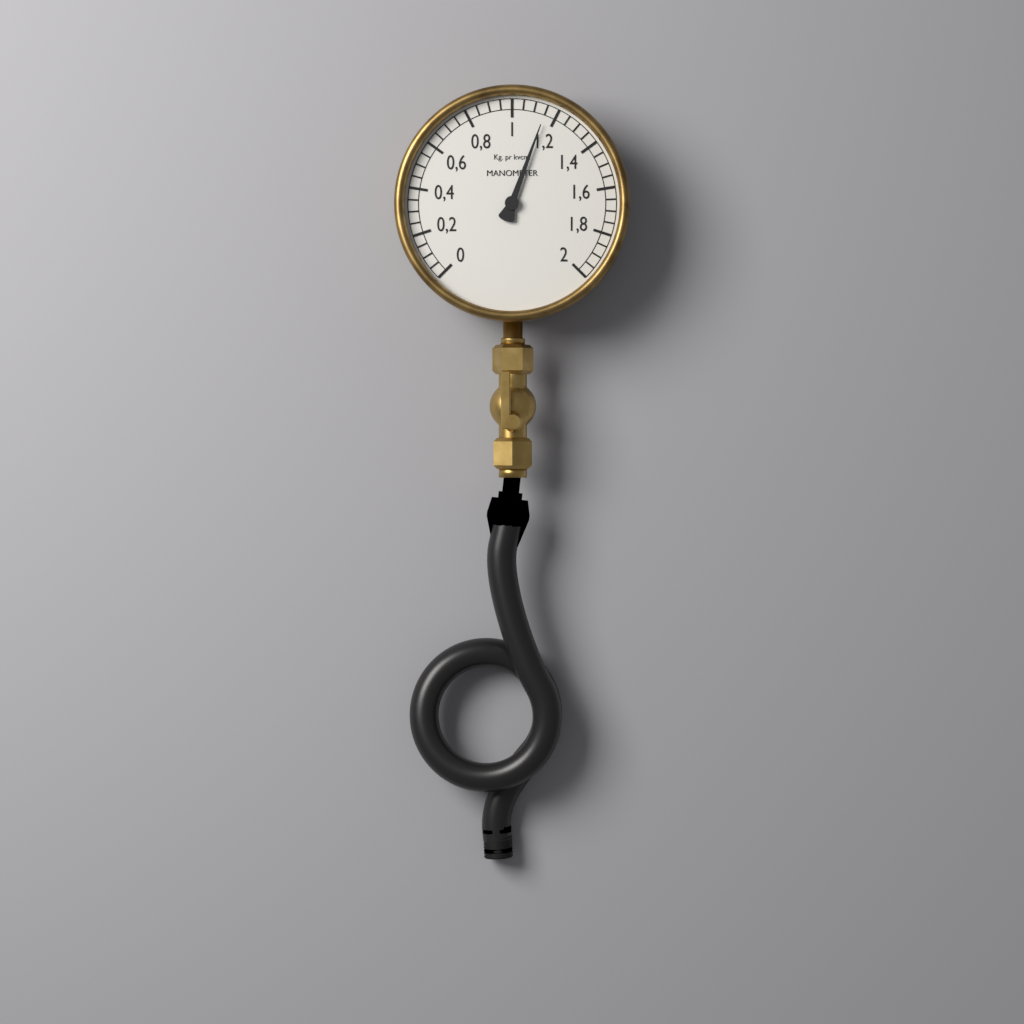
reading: 1.15 kg/cm²
